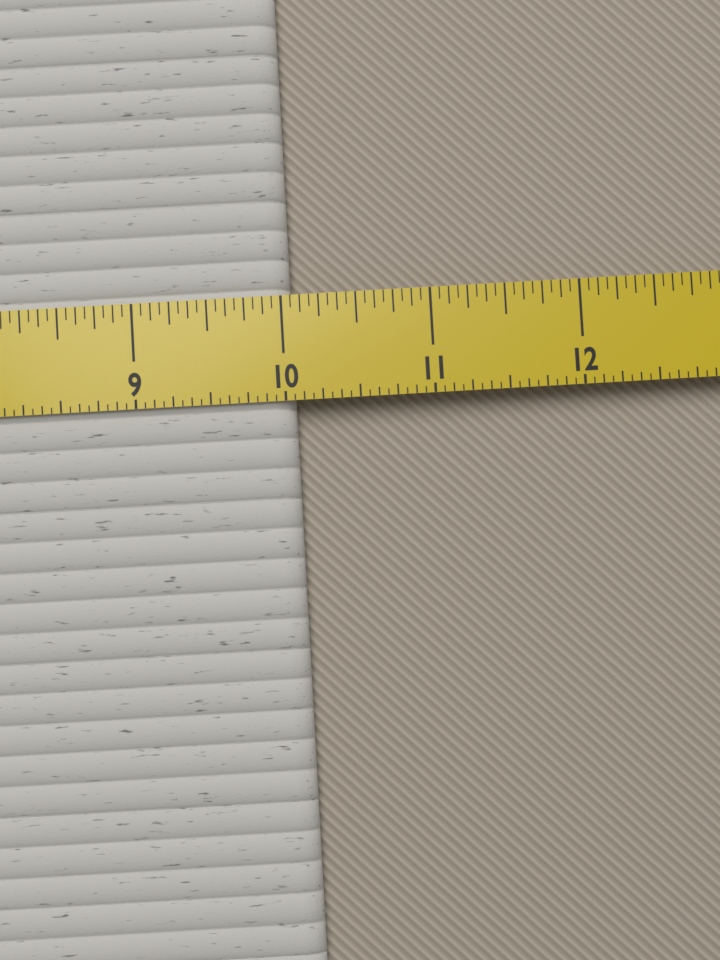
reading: 10.0625 in
